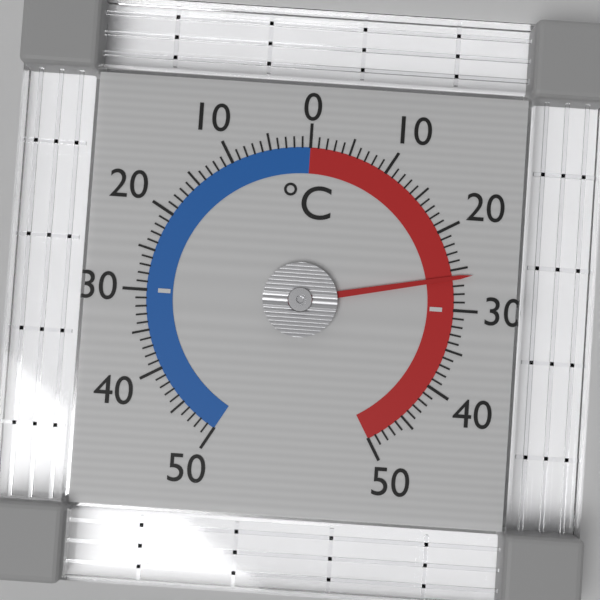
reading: 26 °C
